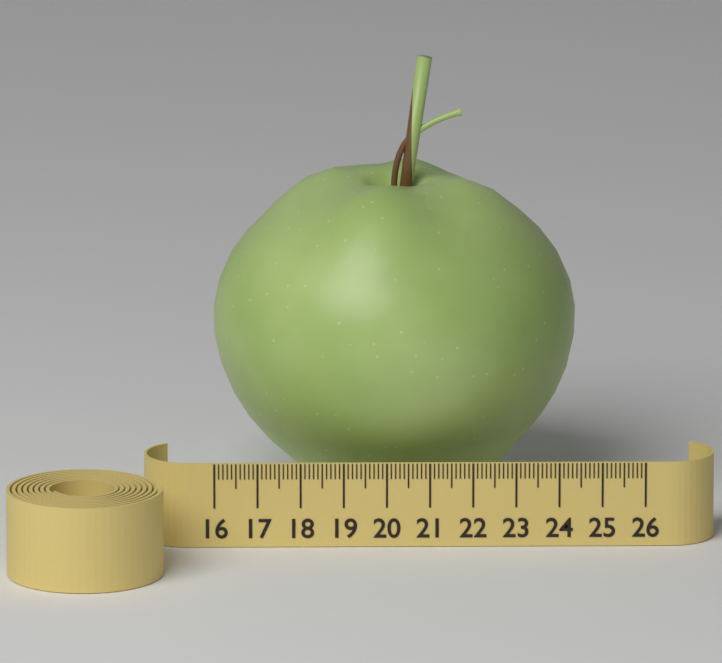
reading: 24.5 (no unit)
